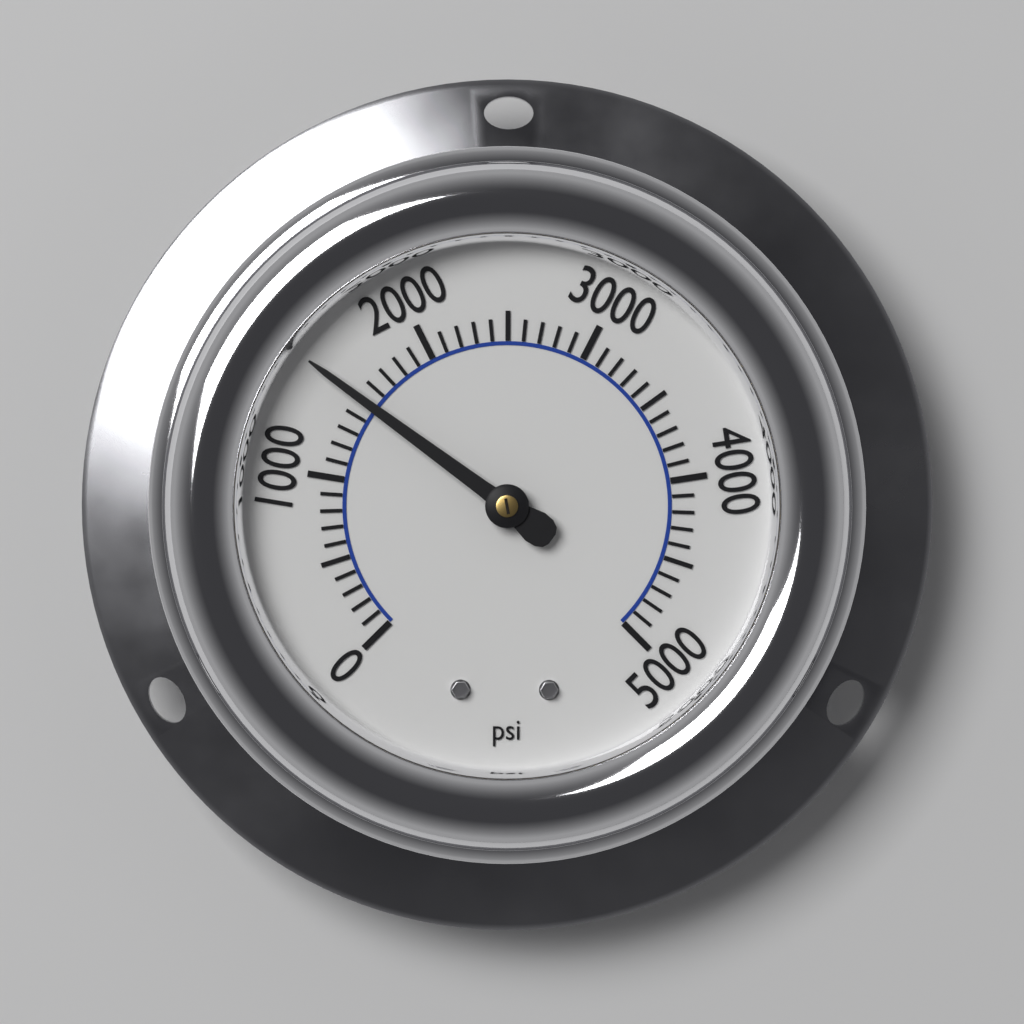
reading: 1500 psi
